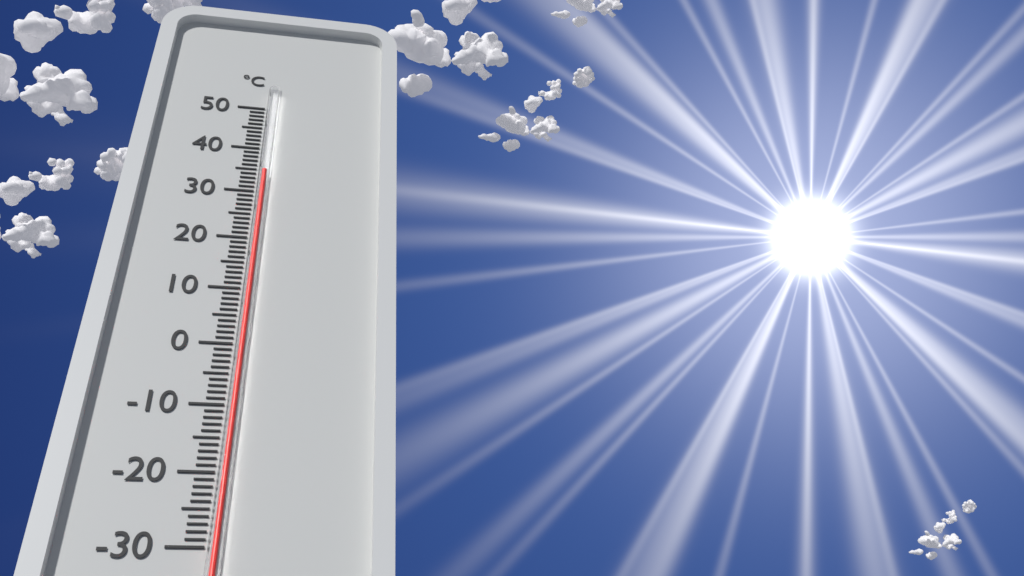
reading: 34 °C
